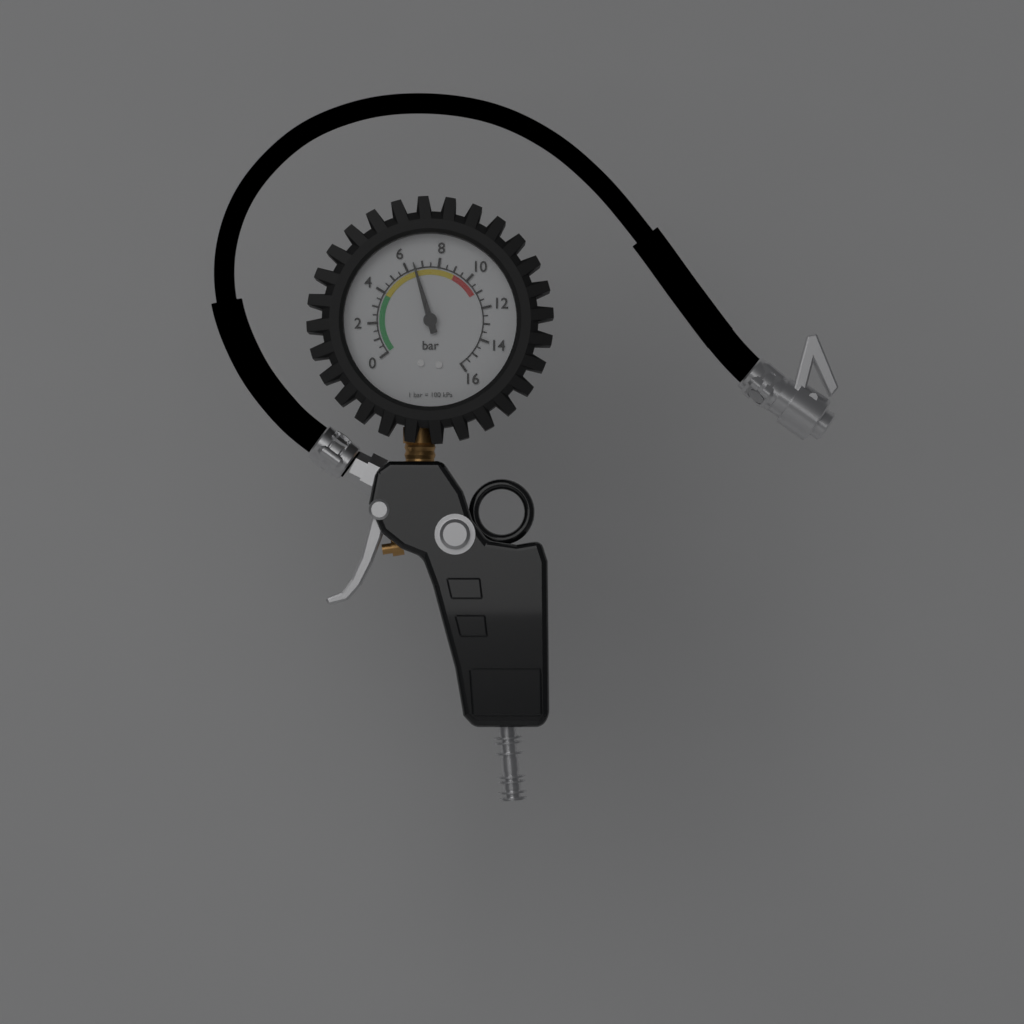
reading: 6.5 bar
